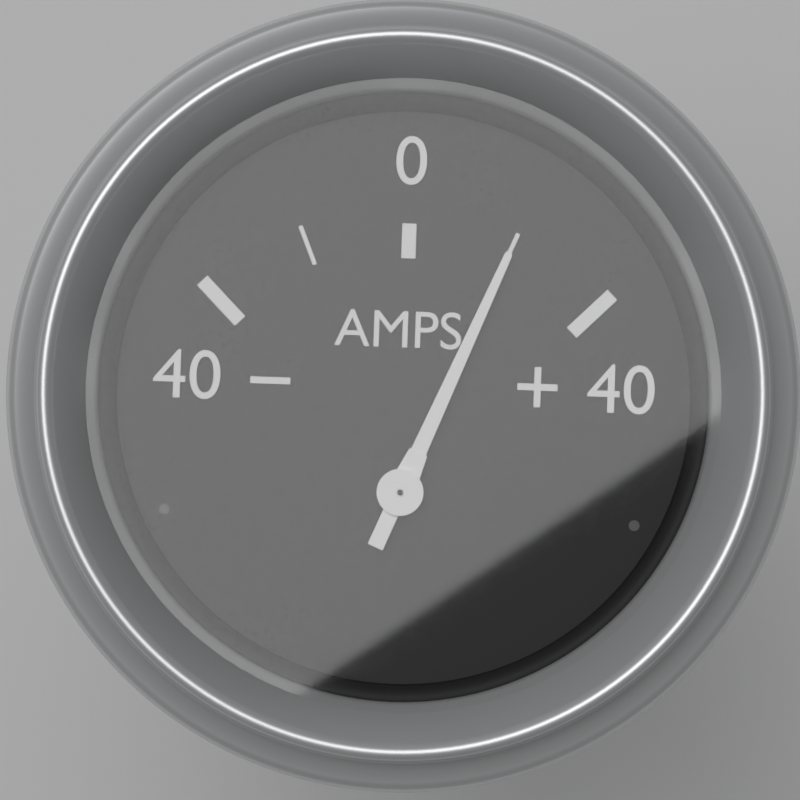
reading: 20 A
